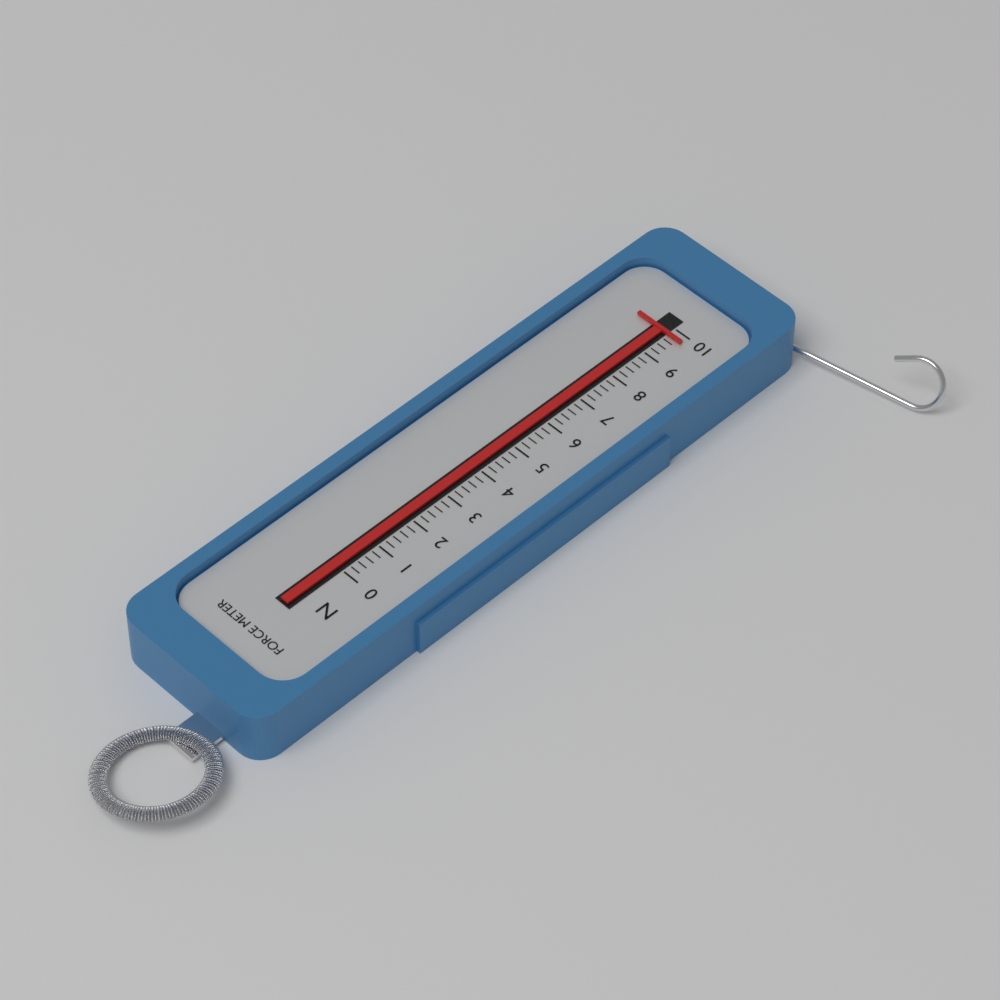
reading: 9.8 N
